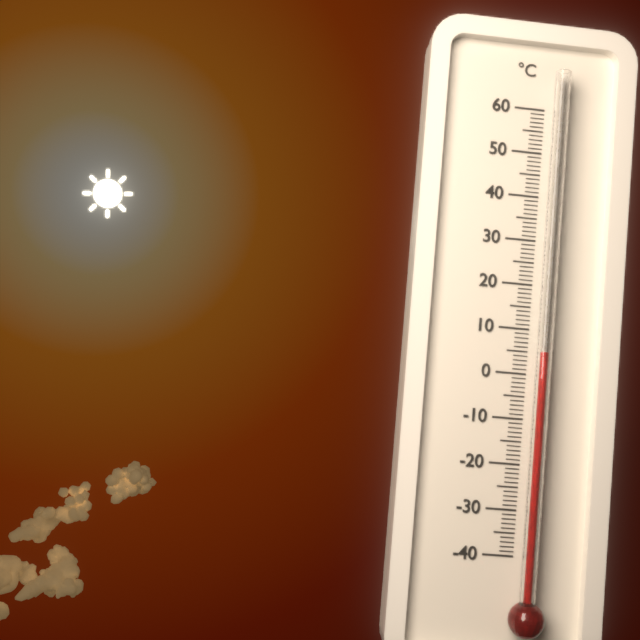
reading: 5 °C
